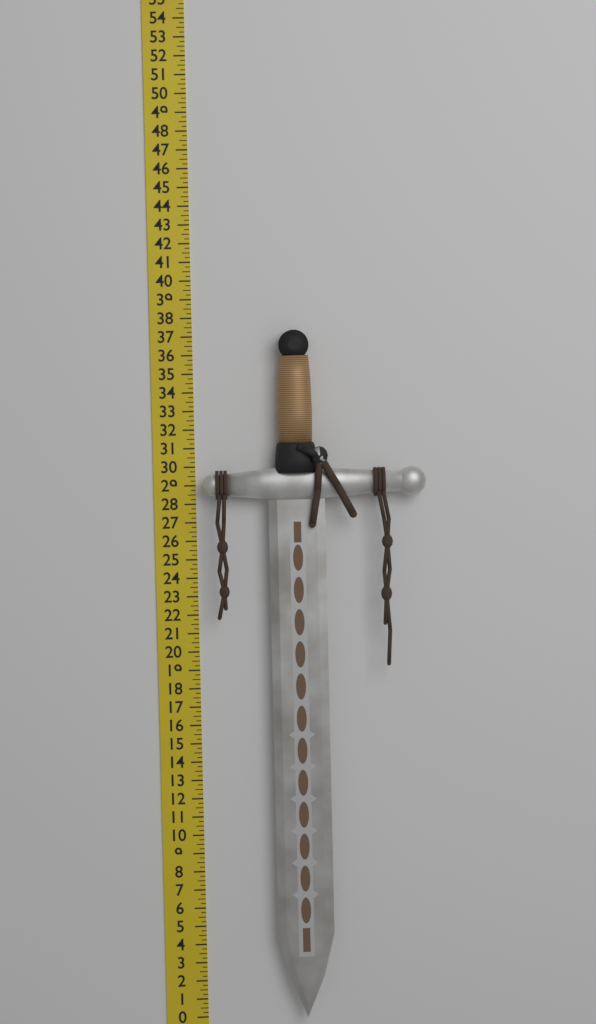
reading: 37.25 in
